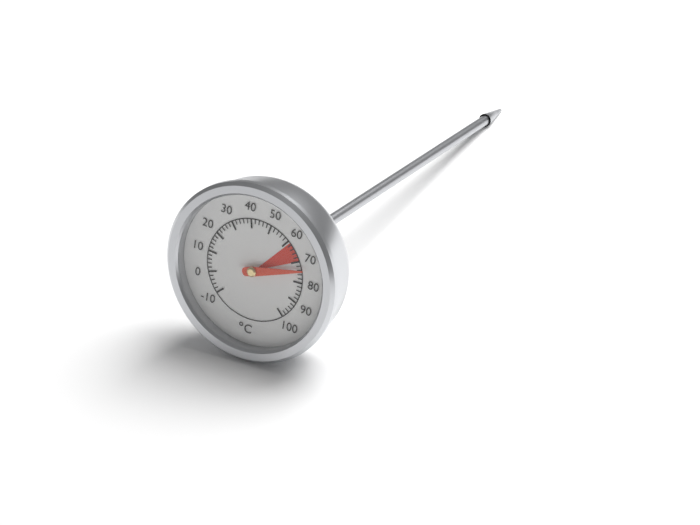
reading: 74 °C
